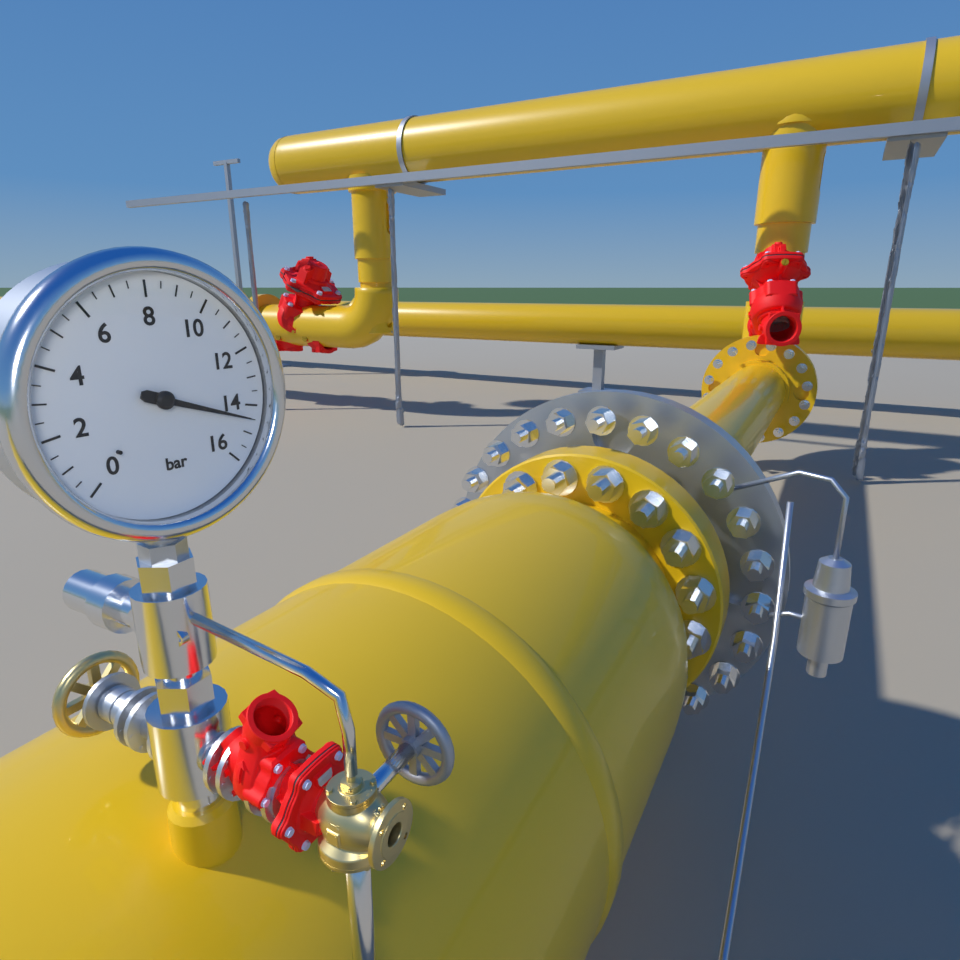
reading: 14.5 bar
